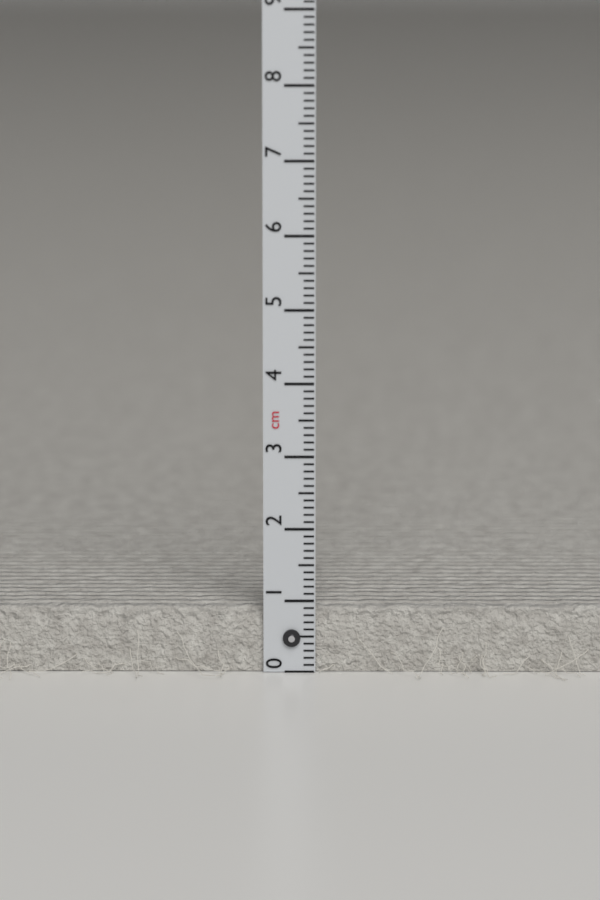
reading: 0.9 cm
